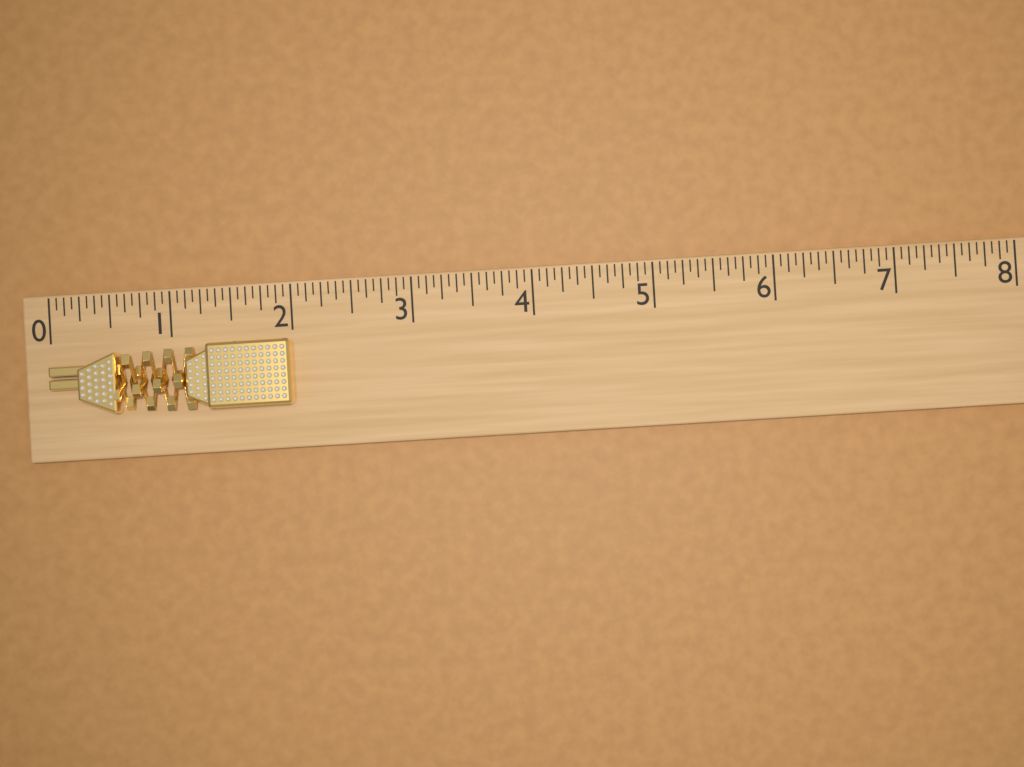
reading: 2.0000 (no unit)
